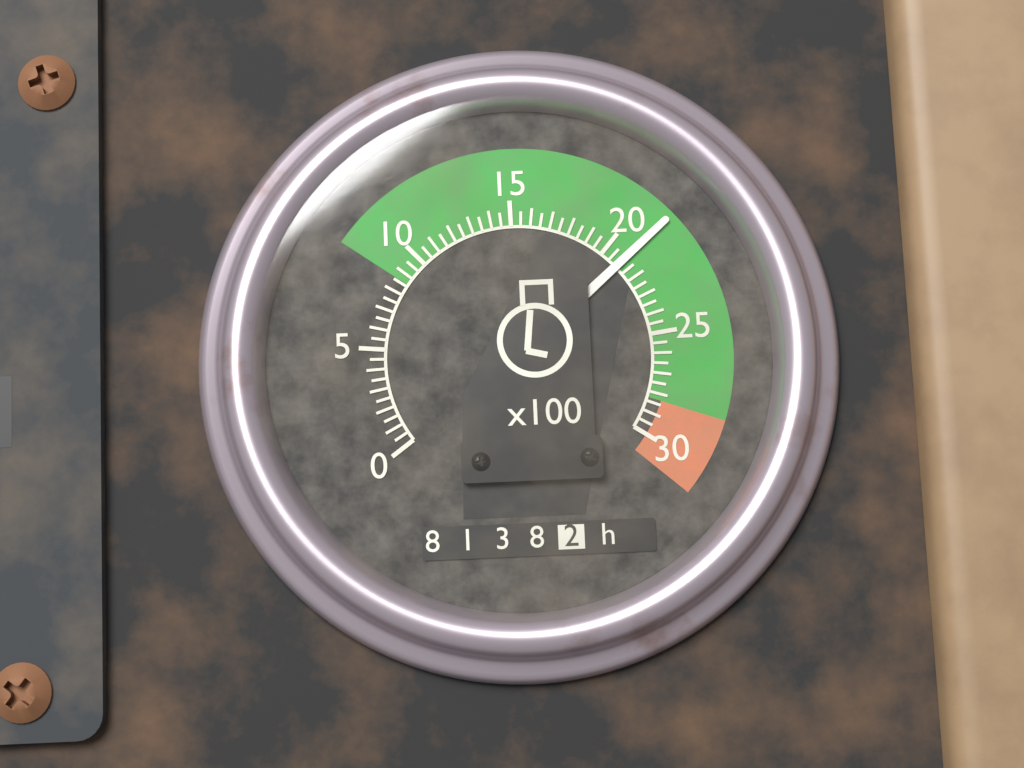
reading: 21.0 x100 rpm
